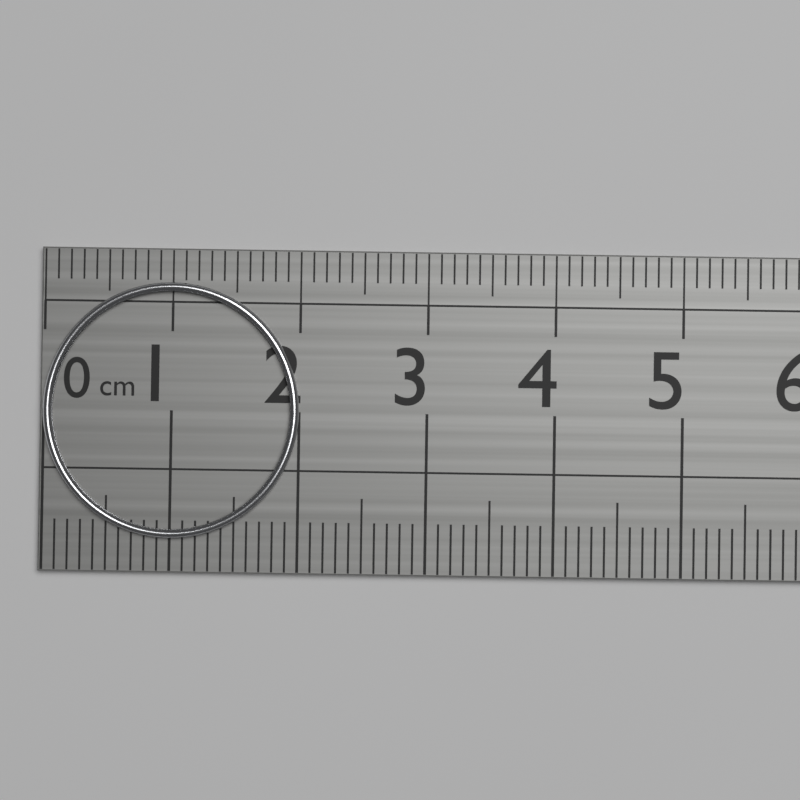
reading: 2.0 cm
